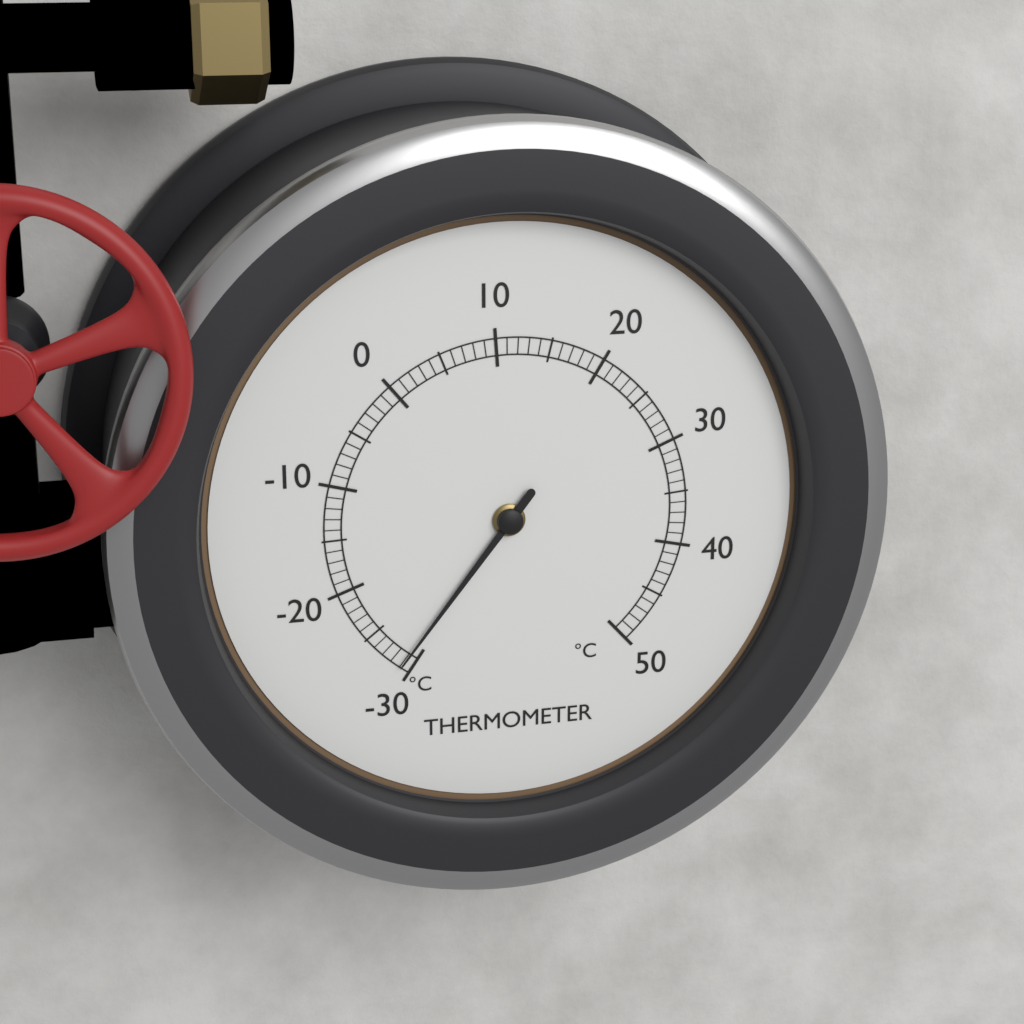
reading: -29 °C
